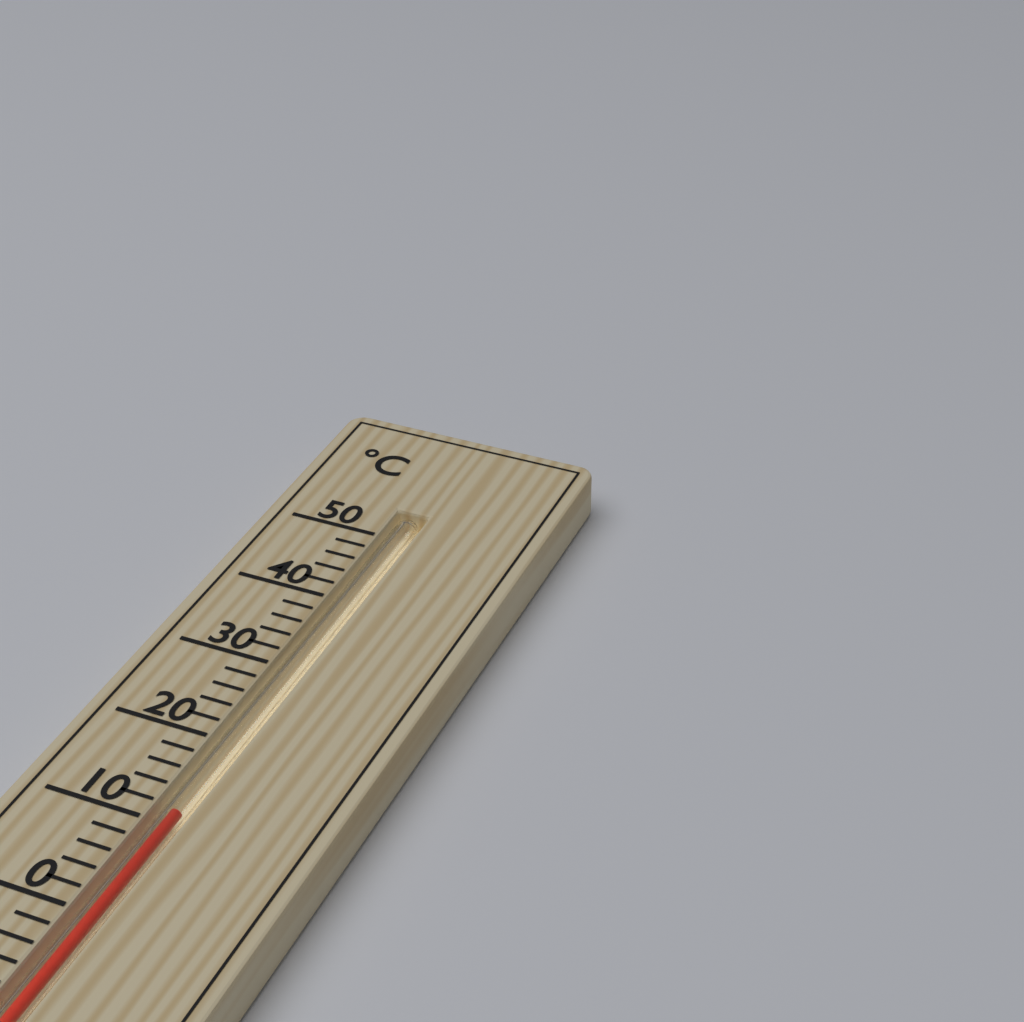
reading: 12 °C
